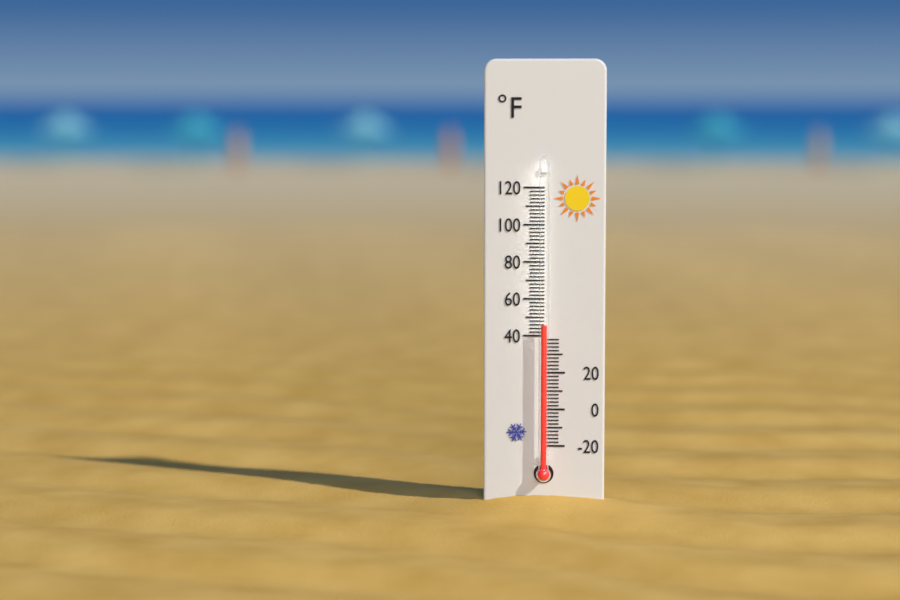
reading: 46 °F
